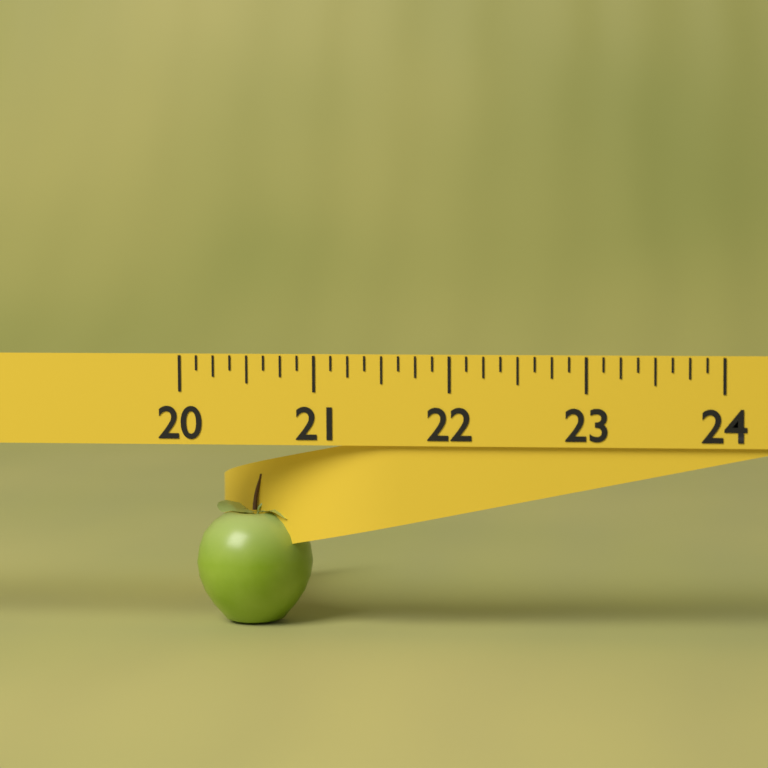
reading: 20.875 (no unit)
